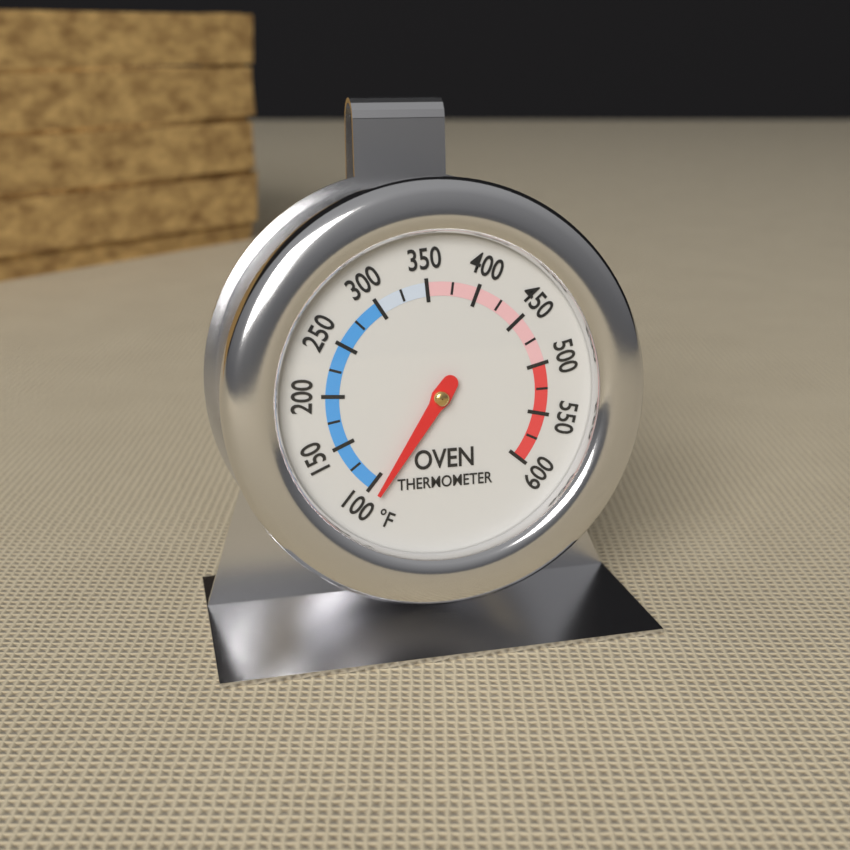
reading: 90 °F
